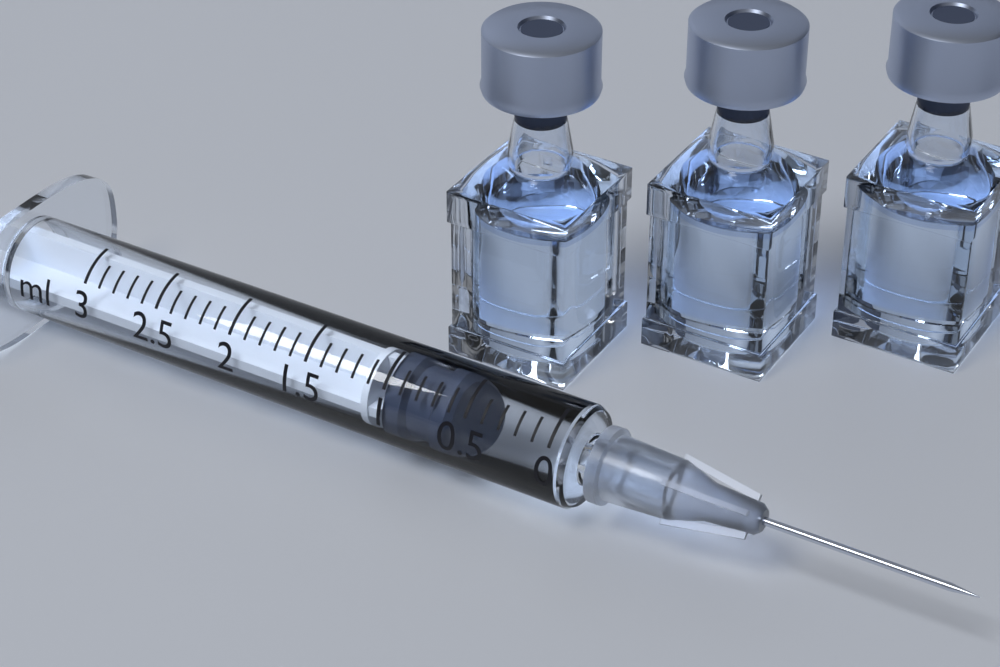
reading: 0.6 ml
